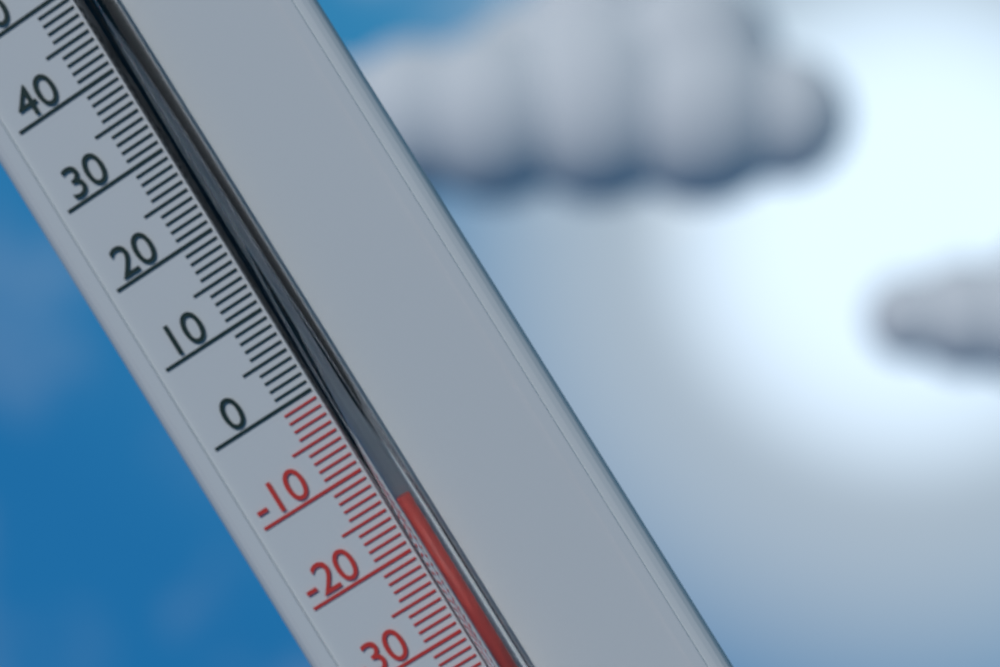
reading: -15 °C
